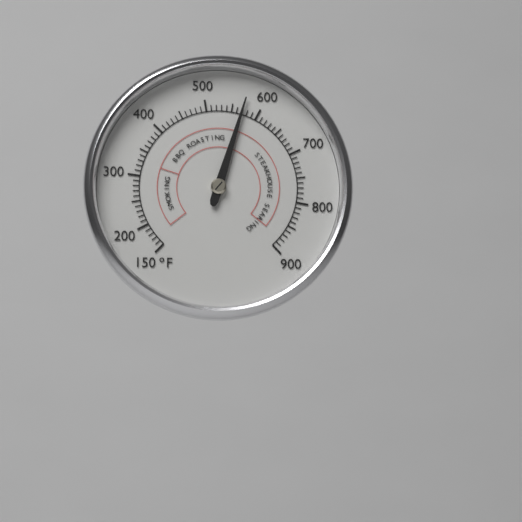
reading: 570 °F
